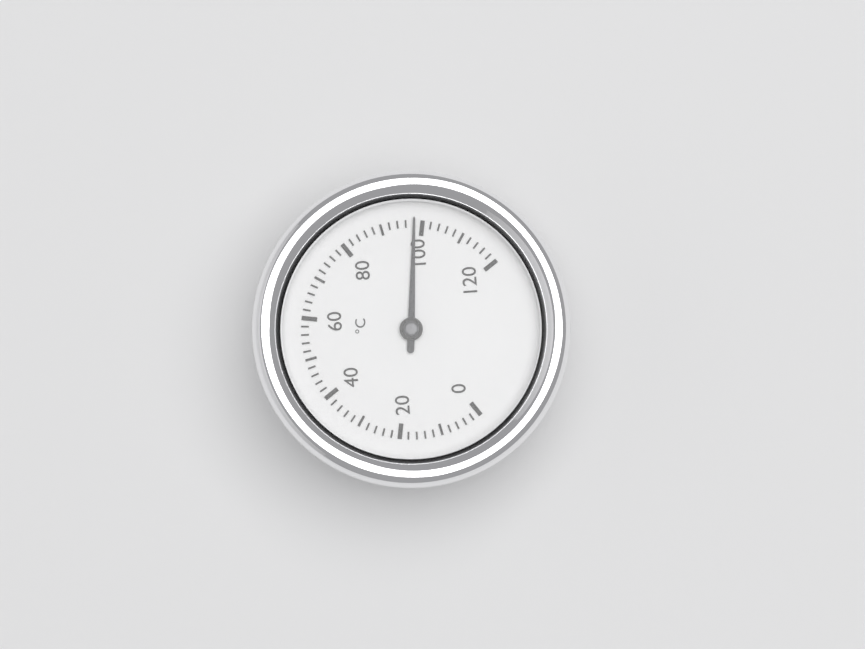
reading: 98 °C
